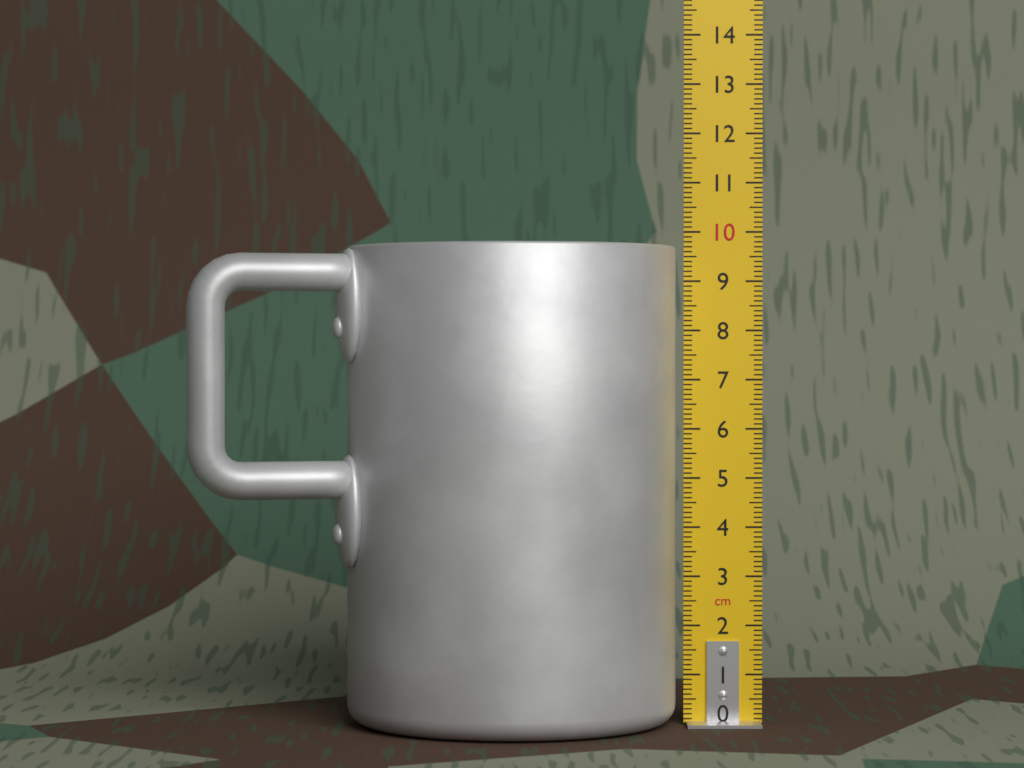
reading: 9.7 cm
